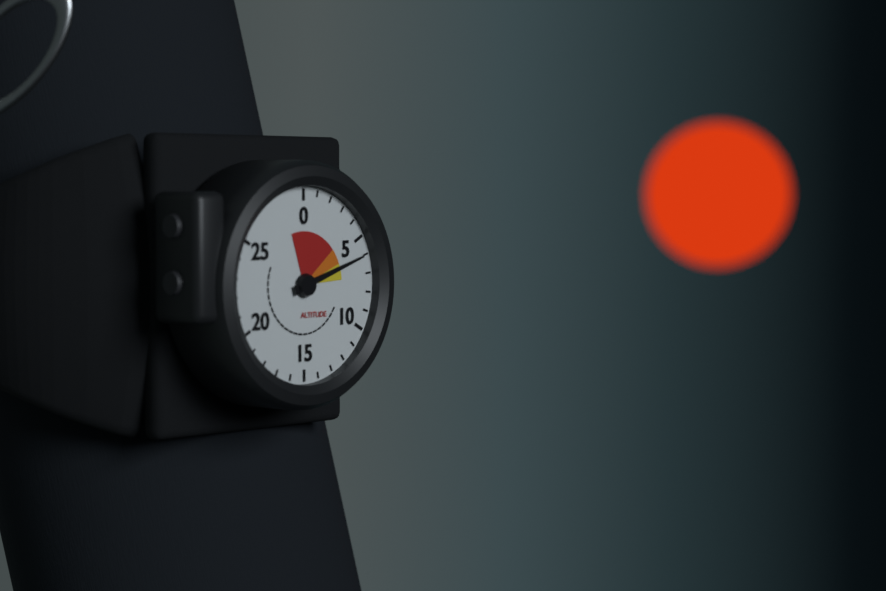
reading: 6 (no unit)
